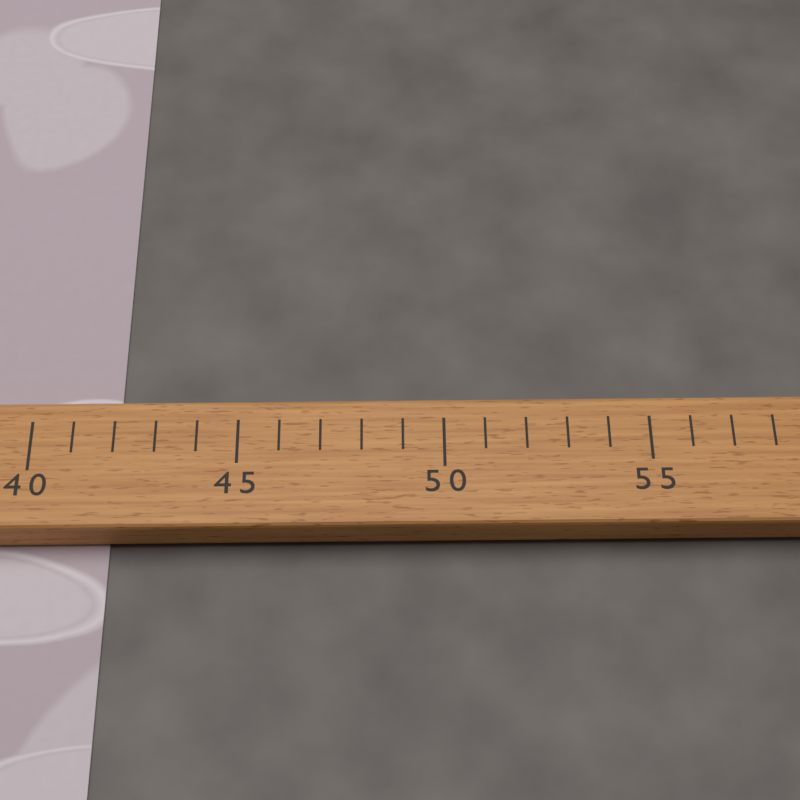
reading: 42 (no unit)
